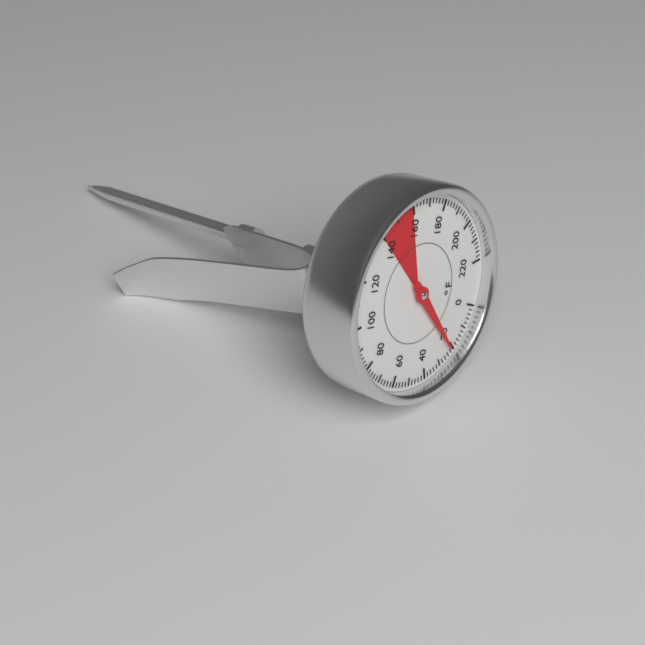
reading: 22 °F
